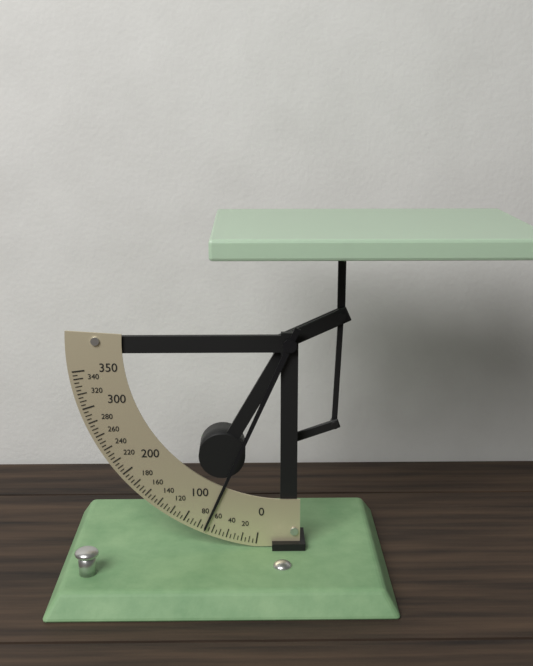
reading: 70 (no unit)
